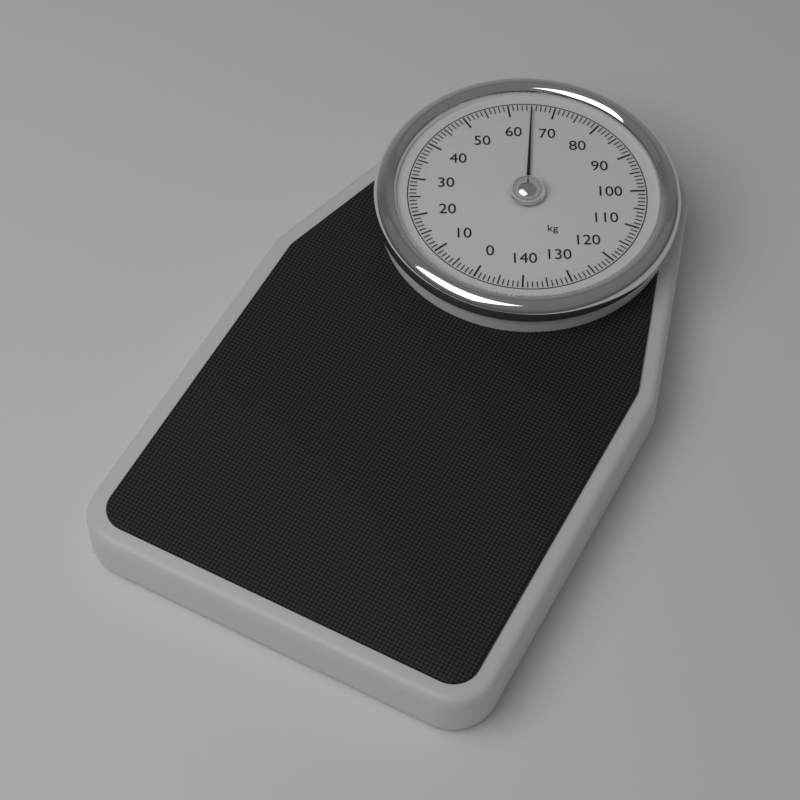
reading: 65 kg
